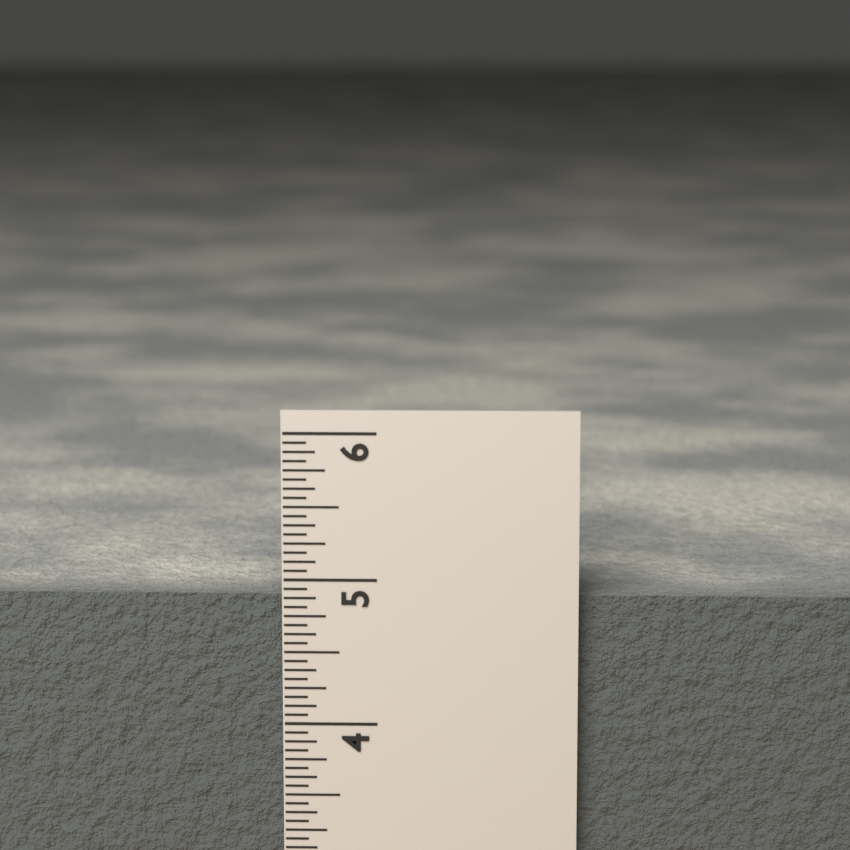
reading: 4.8750 in
